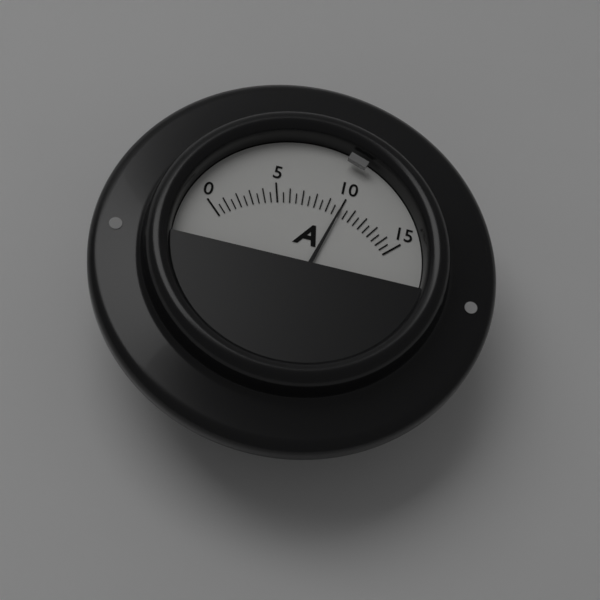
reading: 10.0 A
